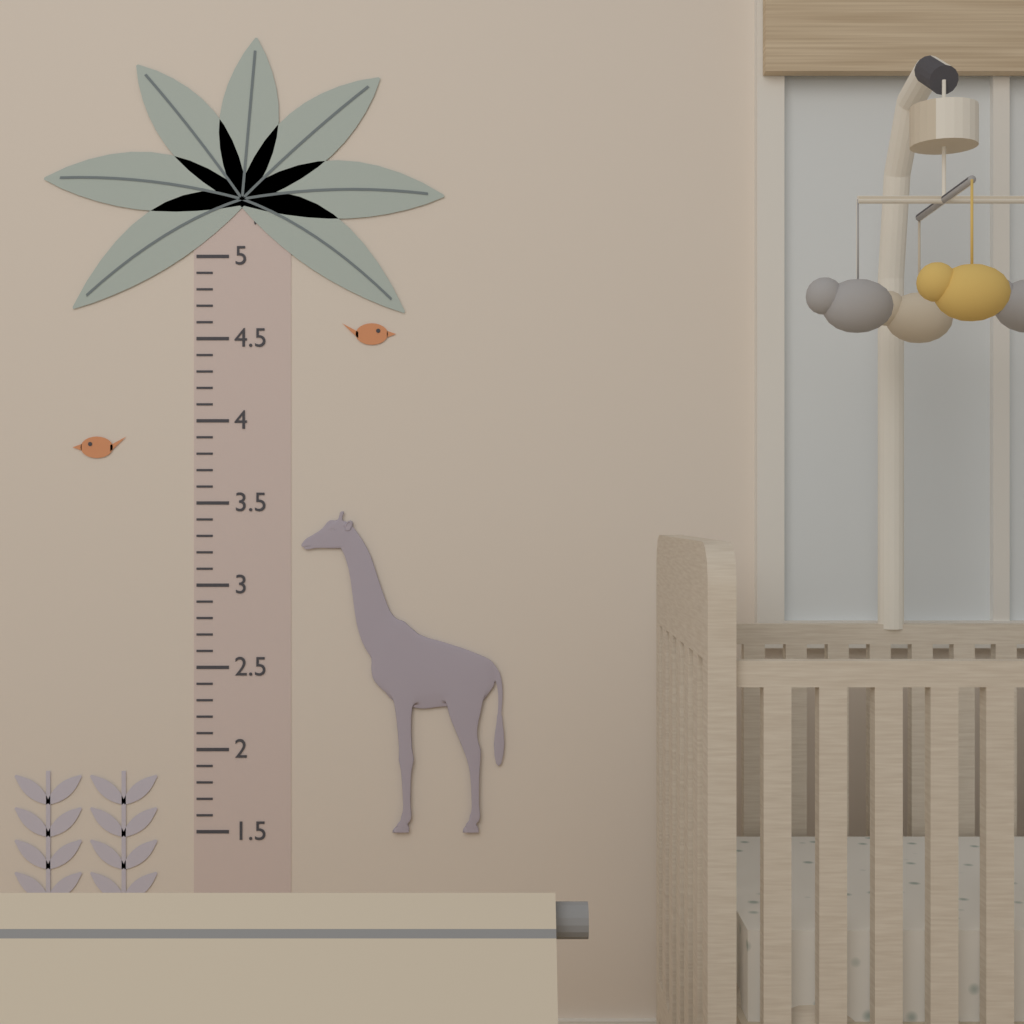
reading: 3.45 ft
